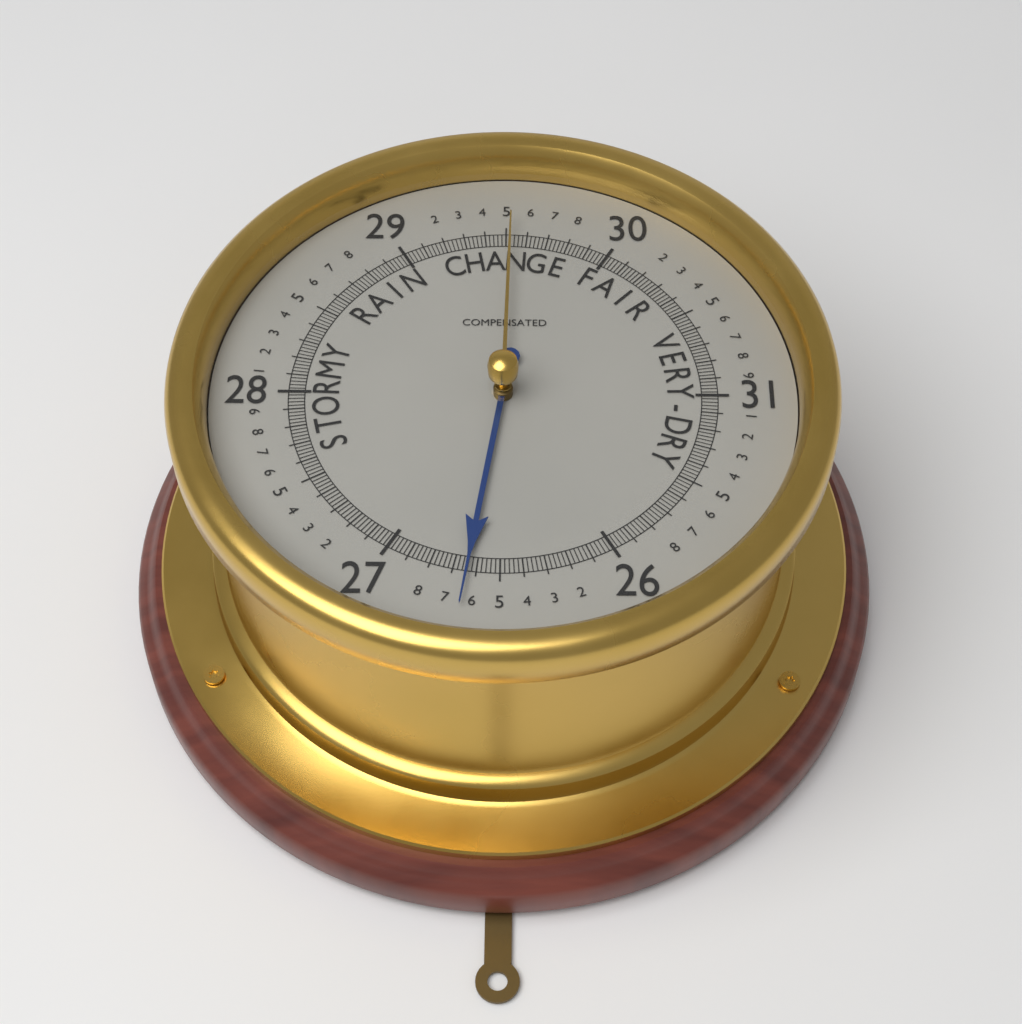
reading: 26.64 (no unit)
